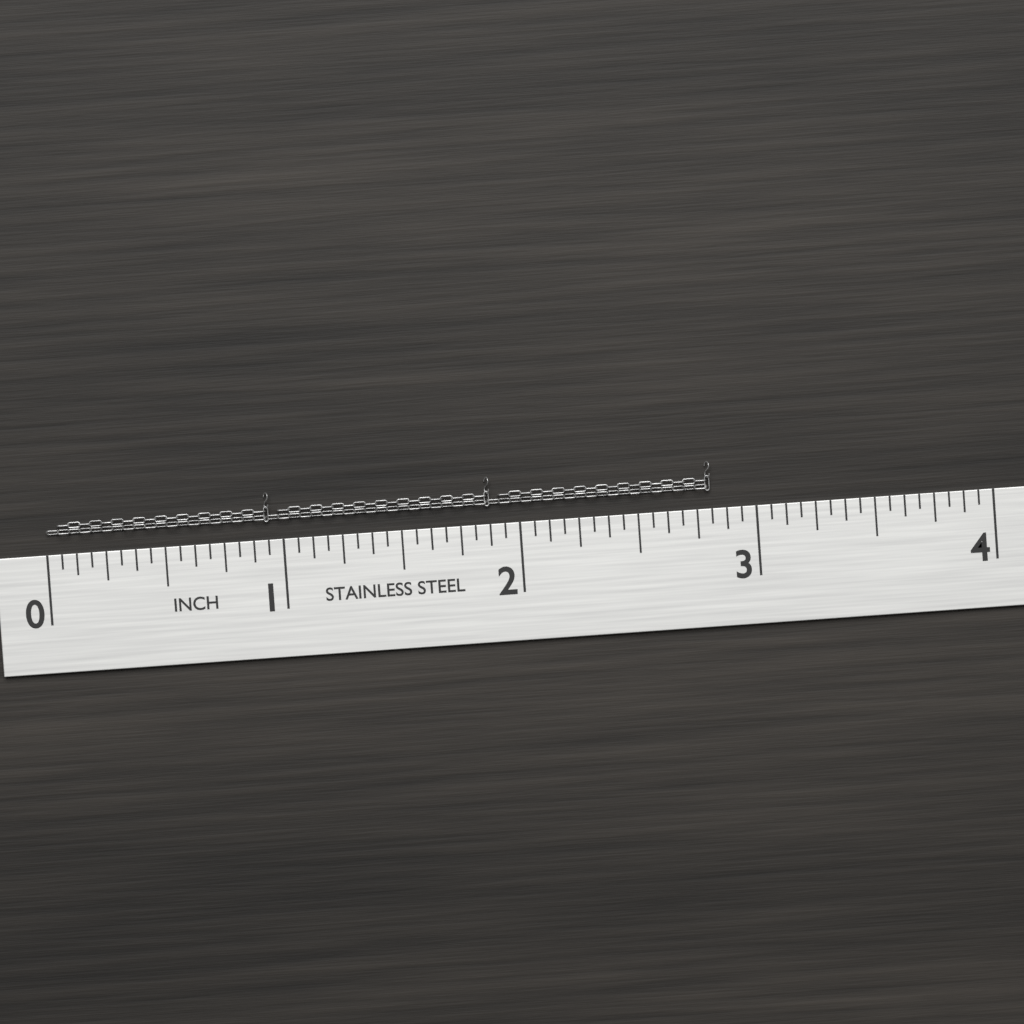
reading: 2.8125 in
